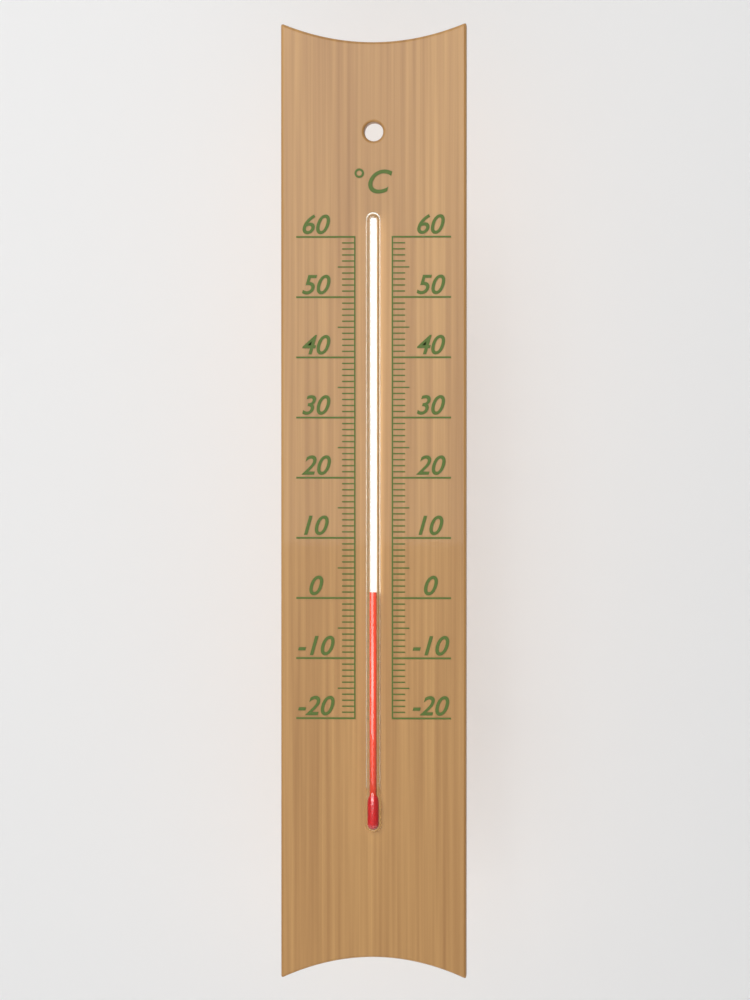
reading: 1 °C
